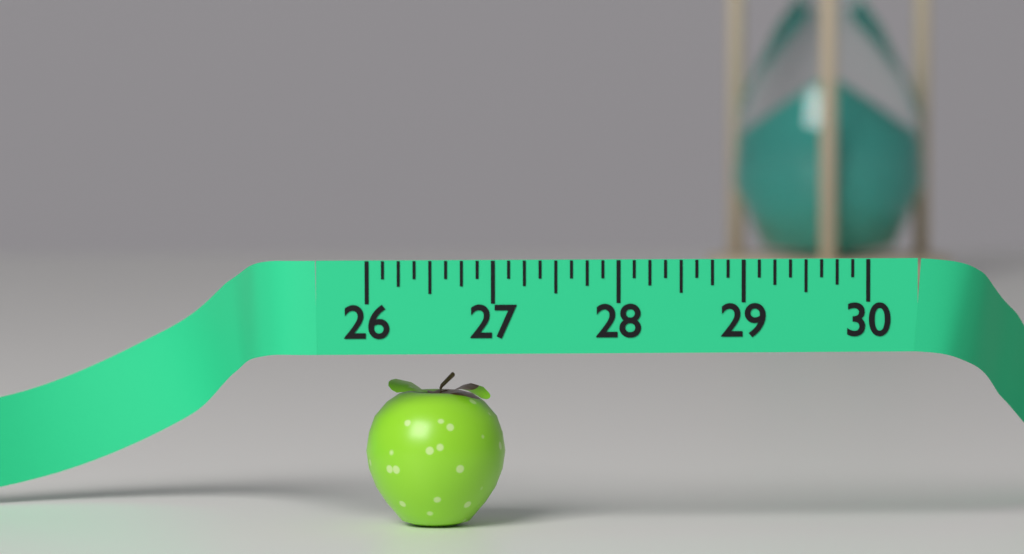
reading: 27.125 (no unit)
